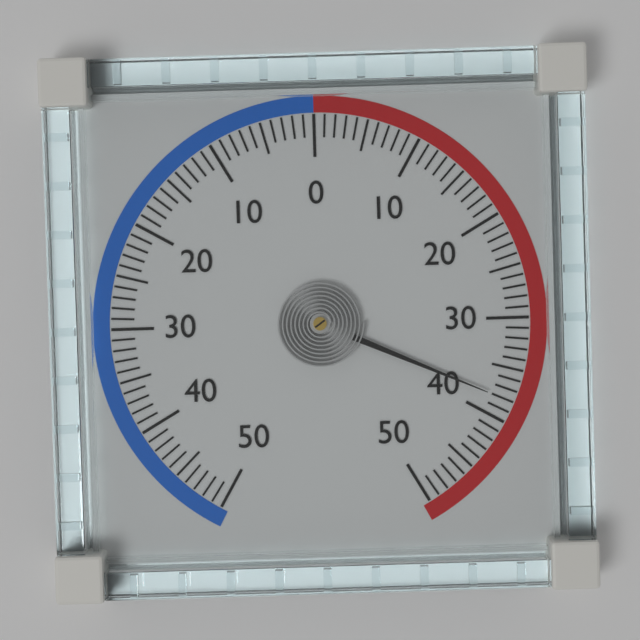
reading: 38 (no unit)
